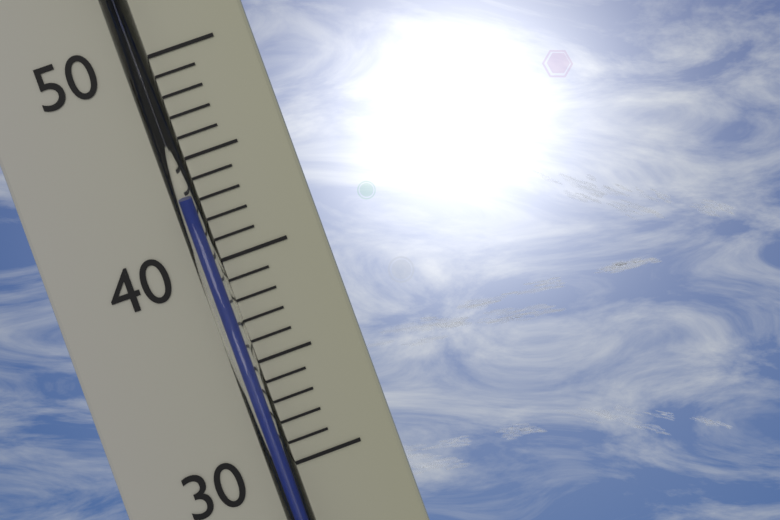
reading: 43 (no unit)
